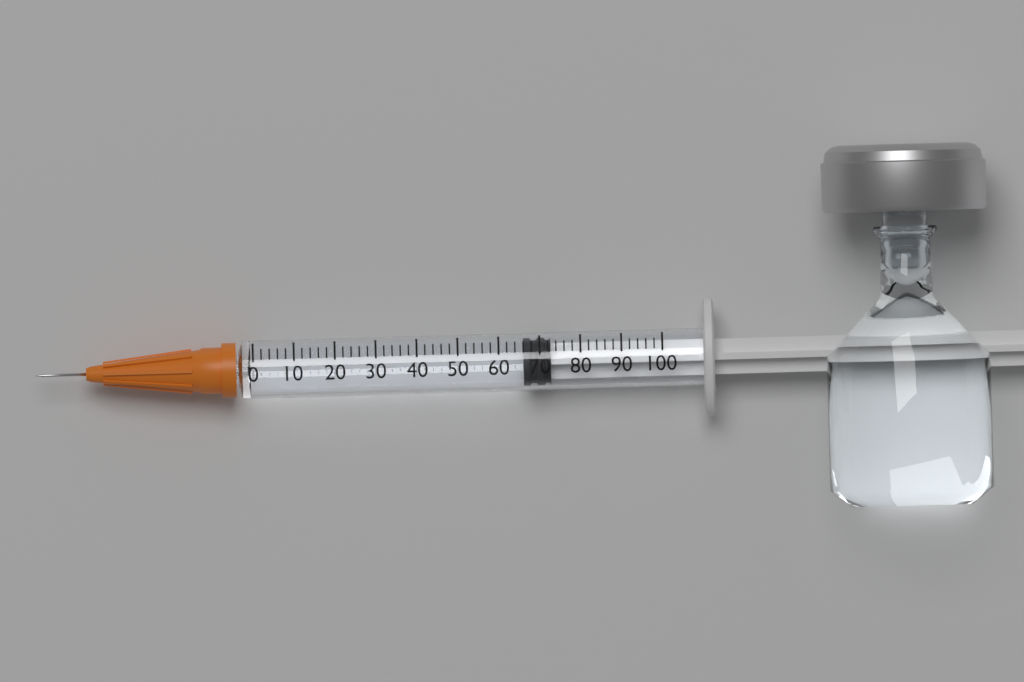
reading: 66 (no unit)
